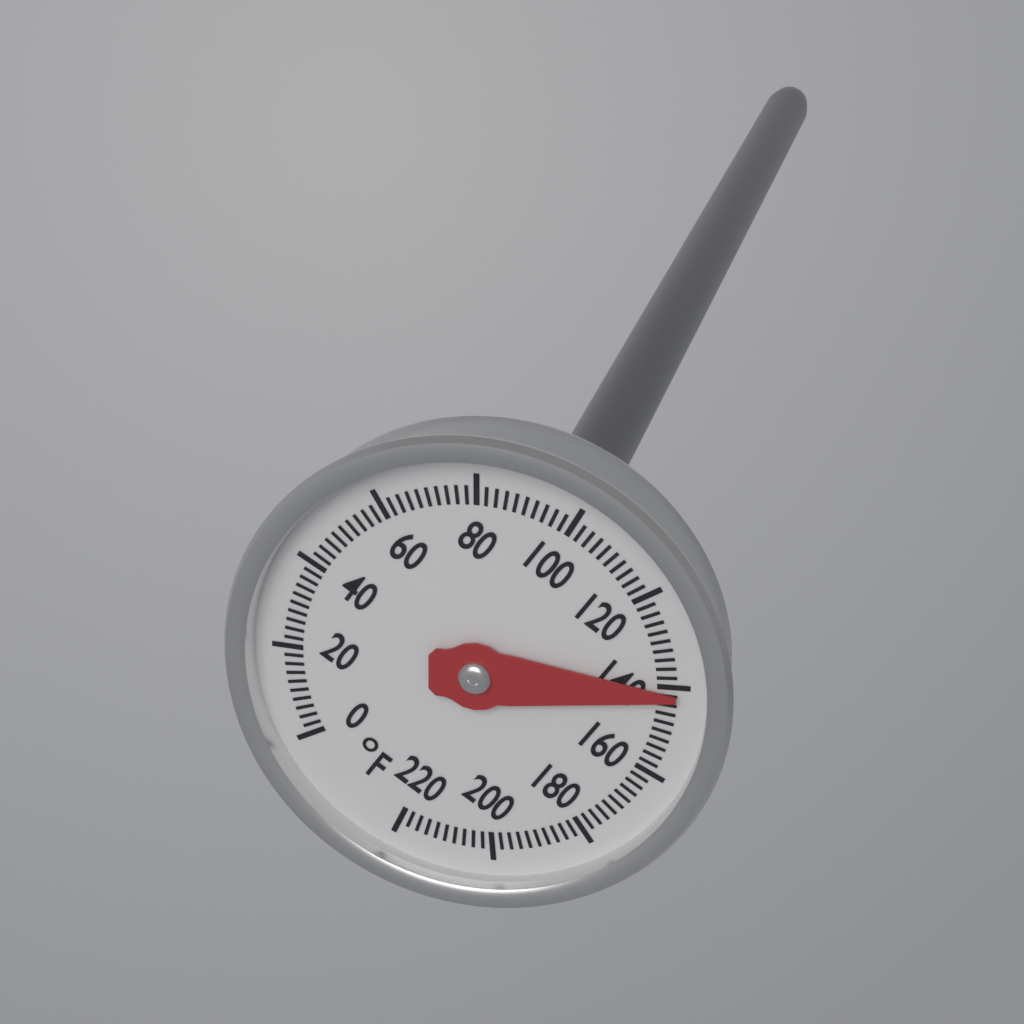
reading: 142 °F
